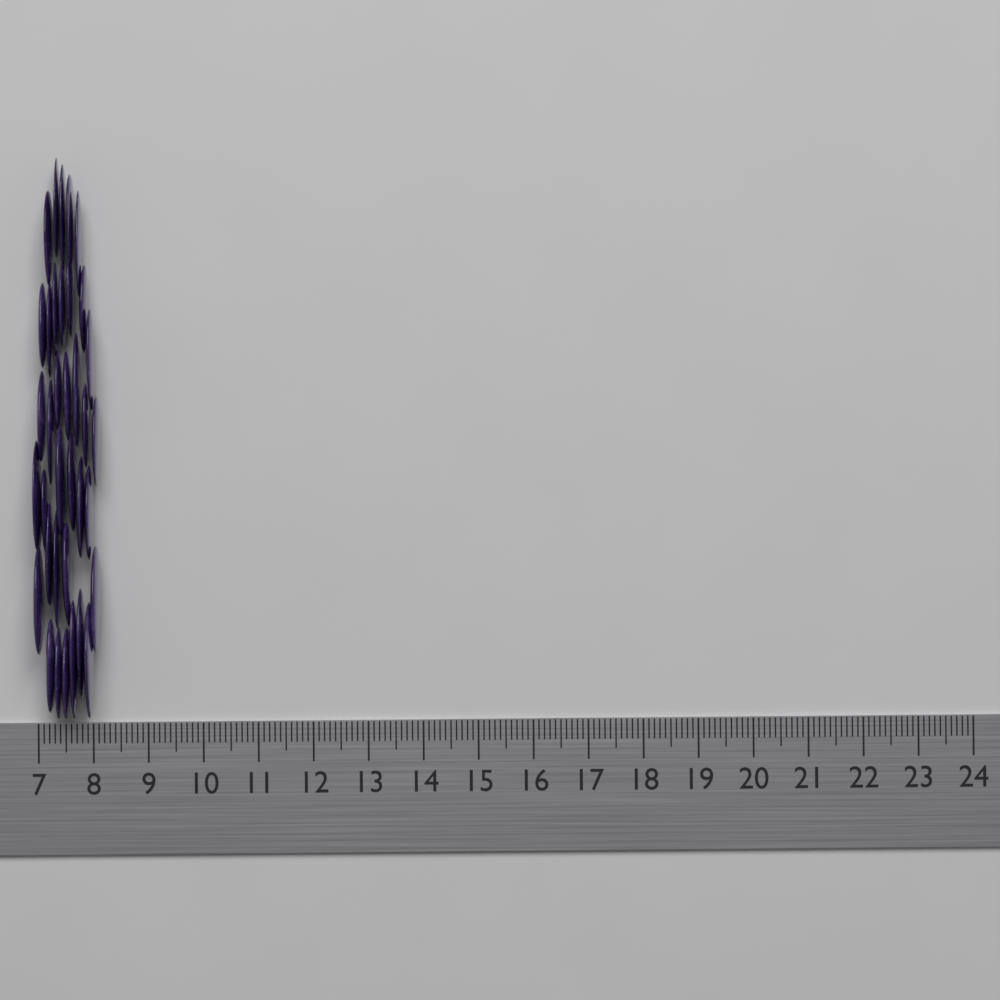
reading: 8.2 (no unit)
